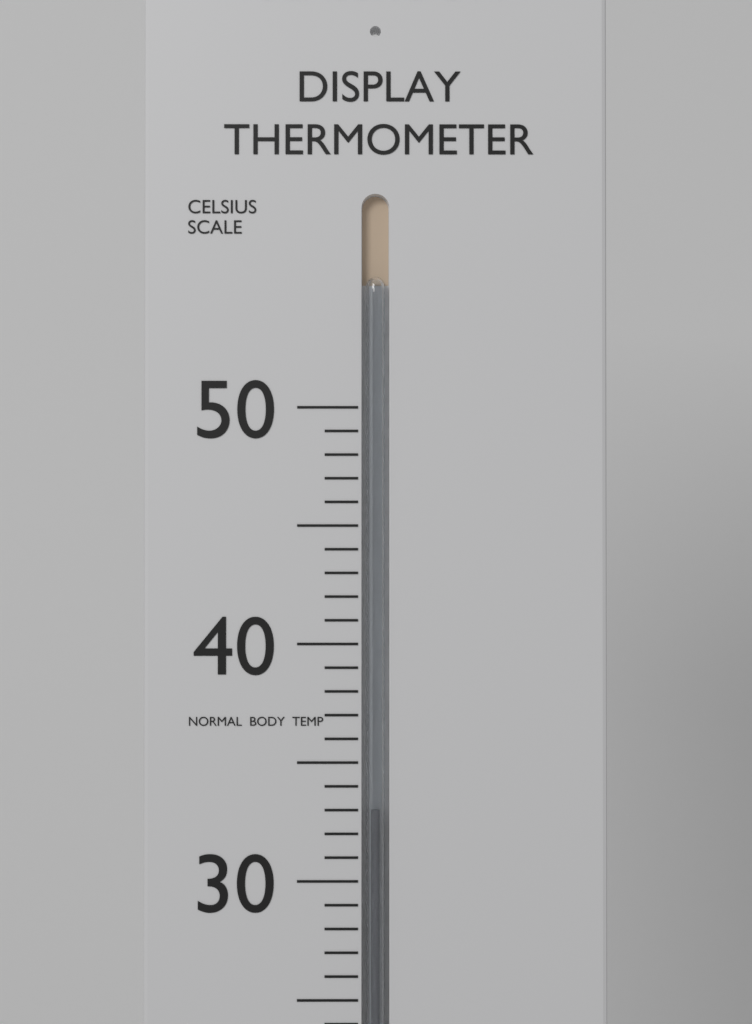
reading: 33 °C
